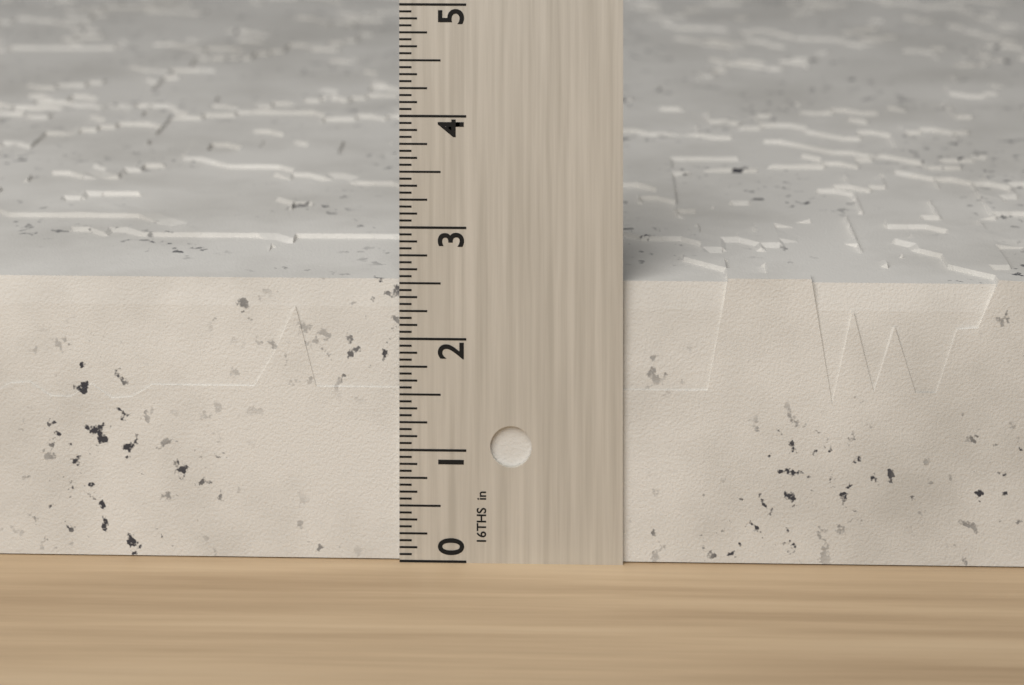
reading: 2.5625 in
